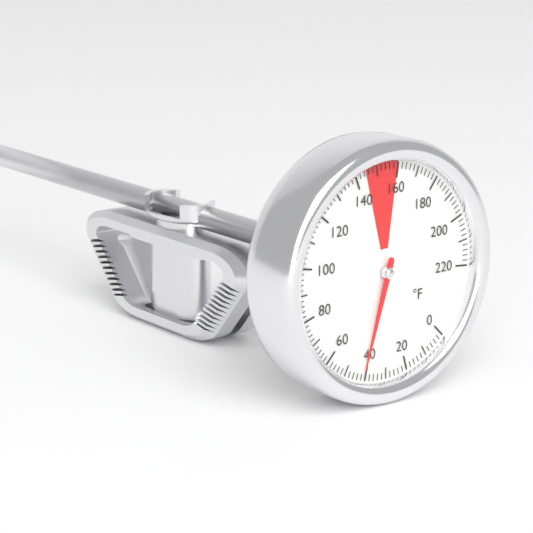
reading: 42 °F
